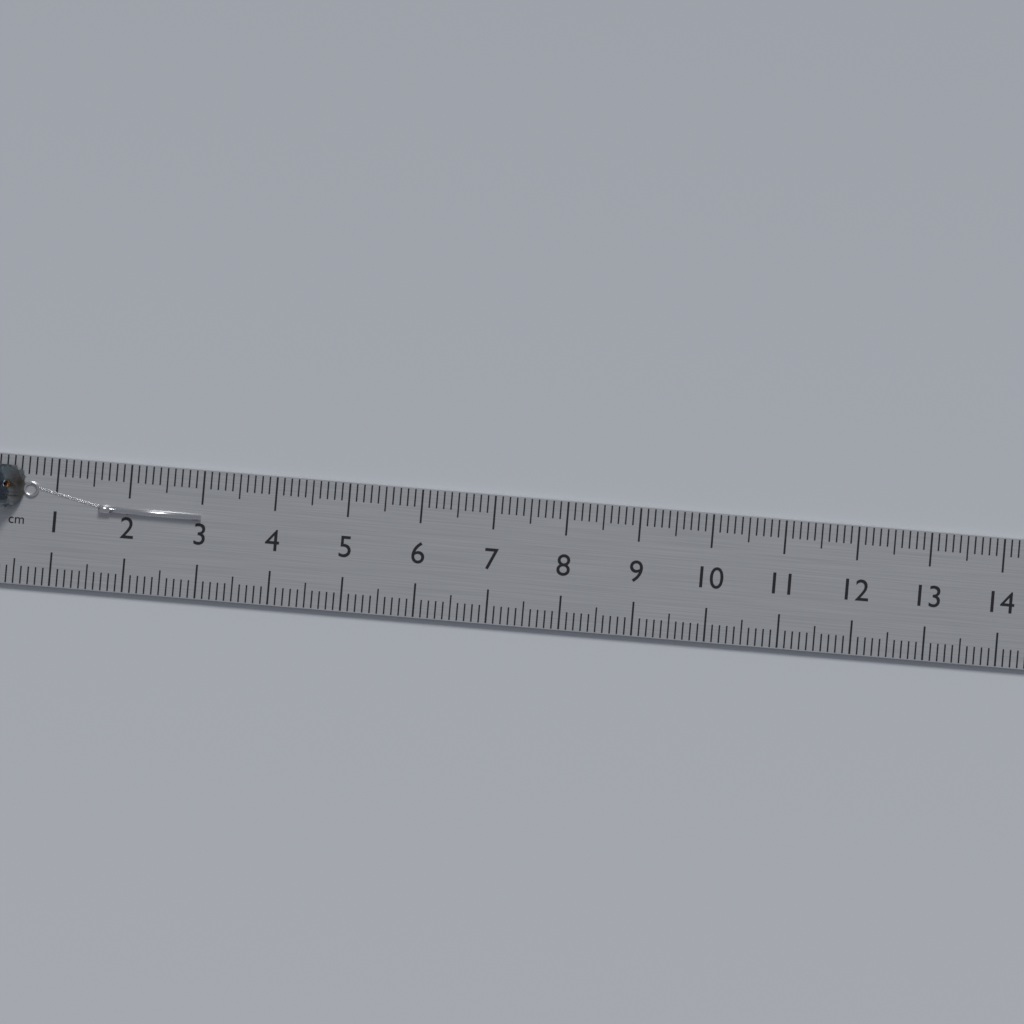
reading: 3.0 cm
